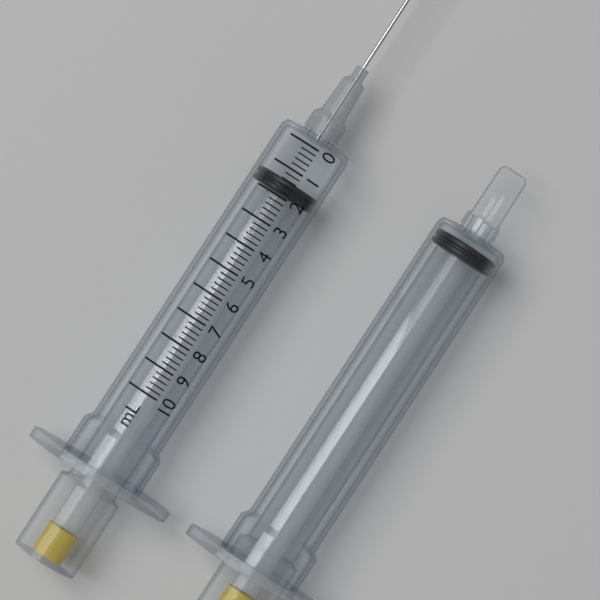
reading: 1.4 mL
